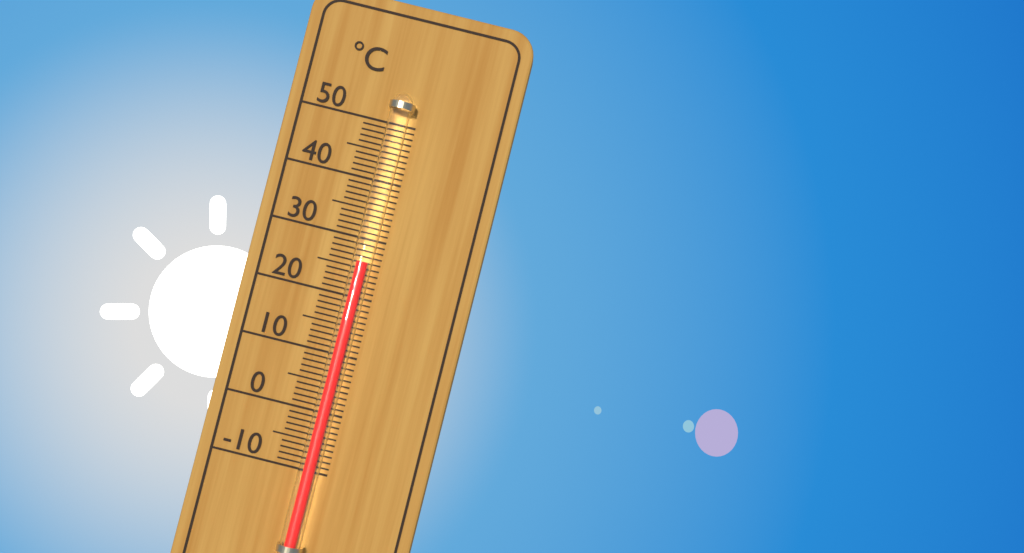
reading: 26 °C
